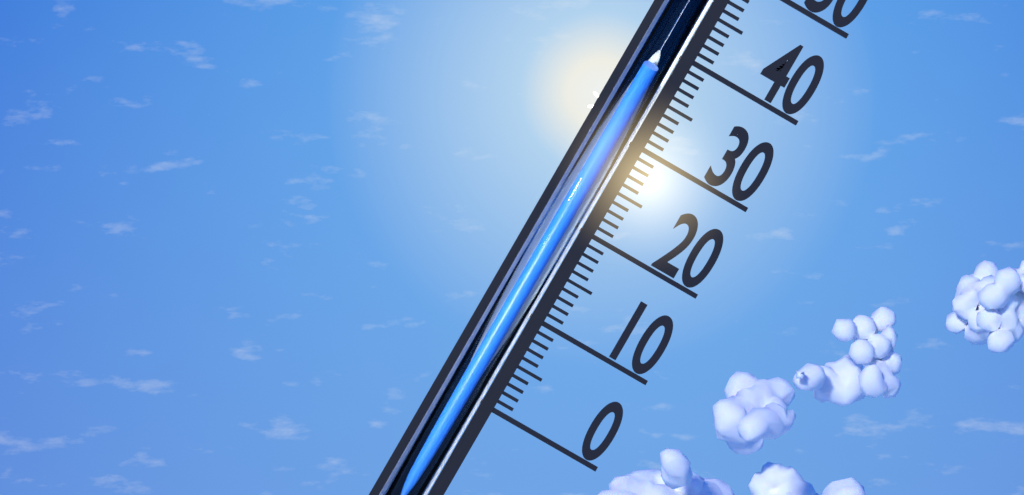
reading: 37 (no unit)
